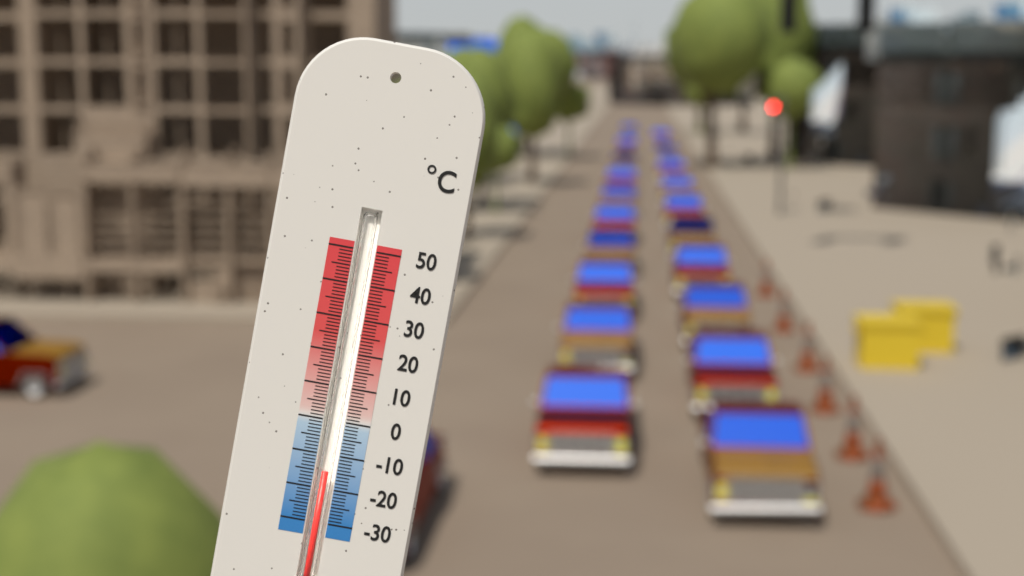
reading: -15 °C
